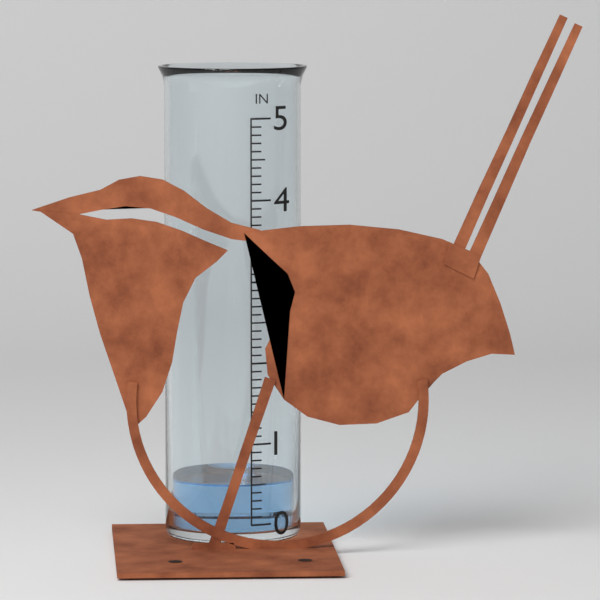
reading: 0.5 in
